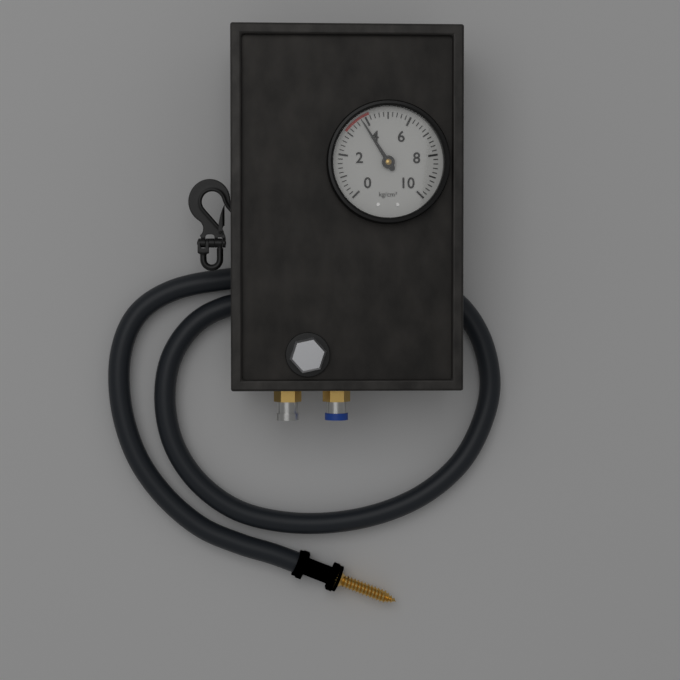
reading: 3.8 kg/cm²
